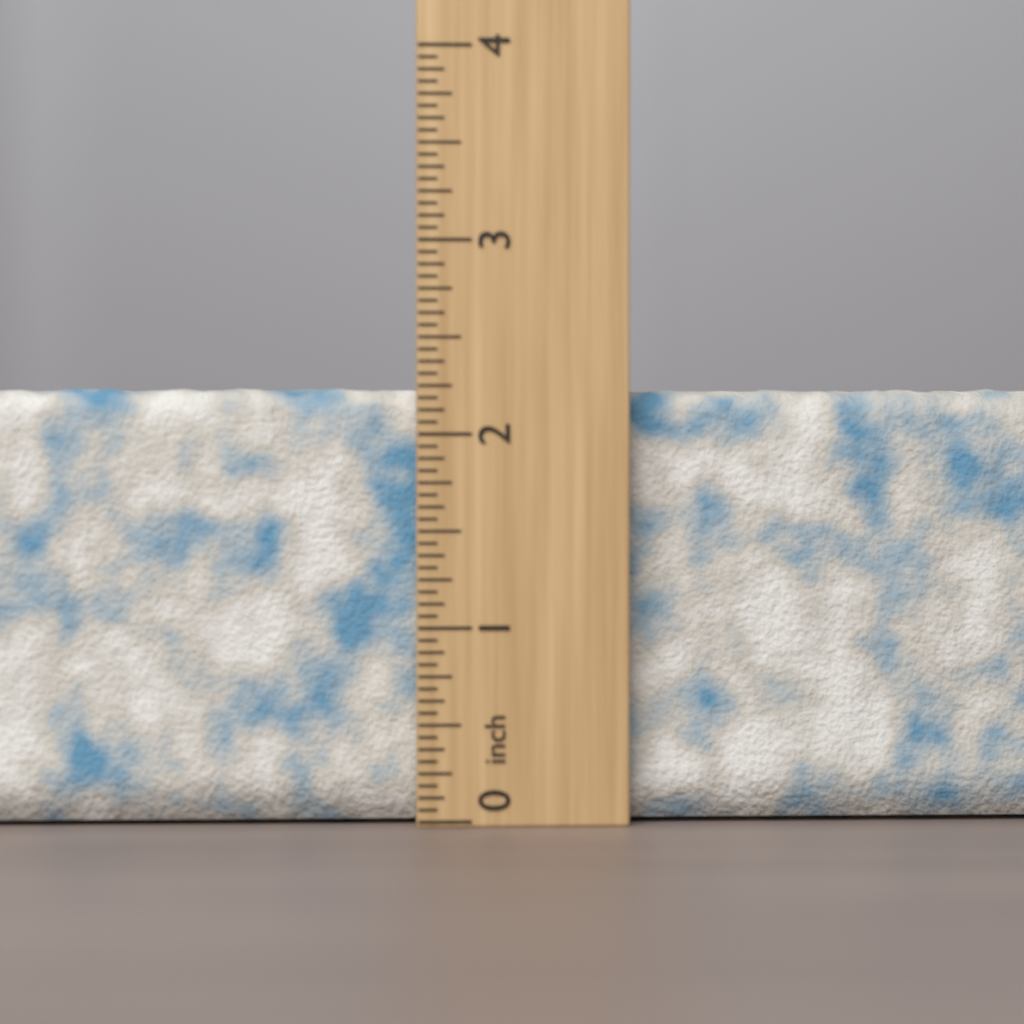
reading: 2.2500 inch
